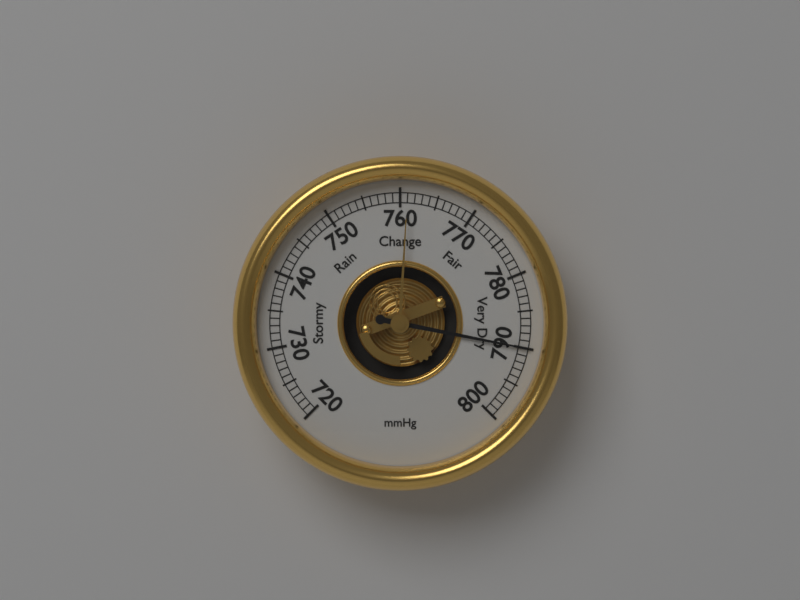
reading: 790 mmHg
